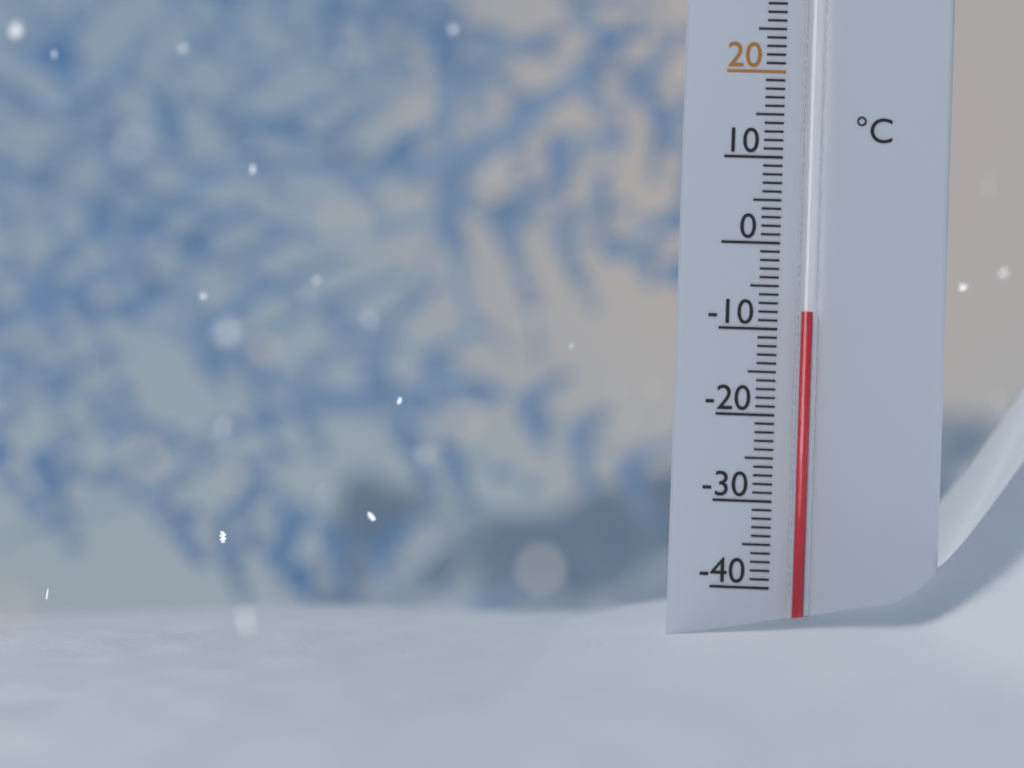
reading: -8 °C
